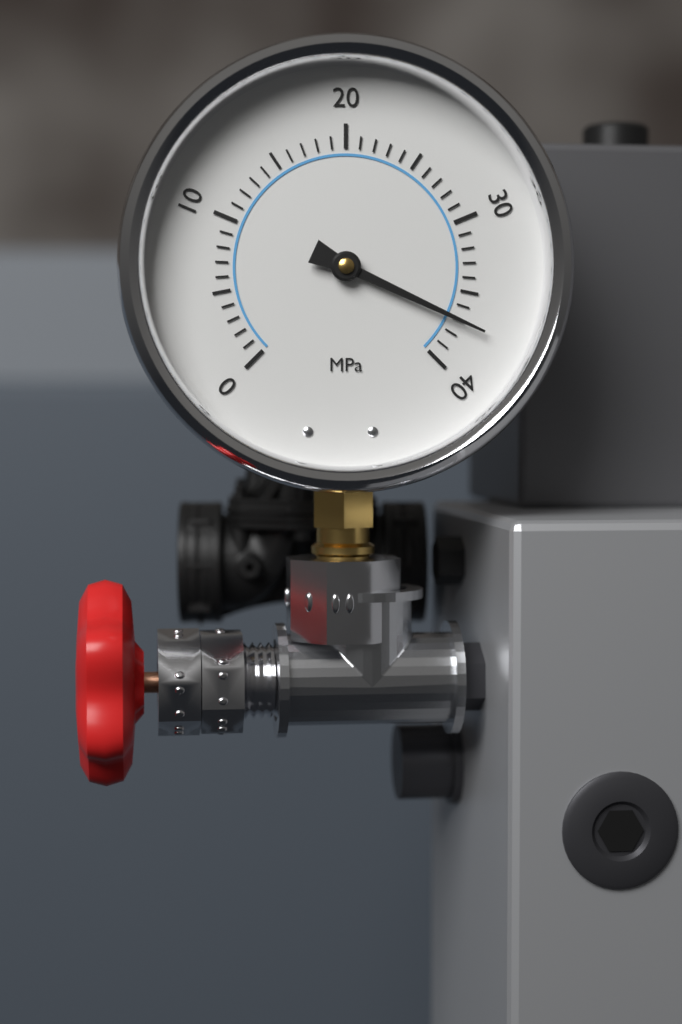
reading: 37 MPa
